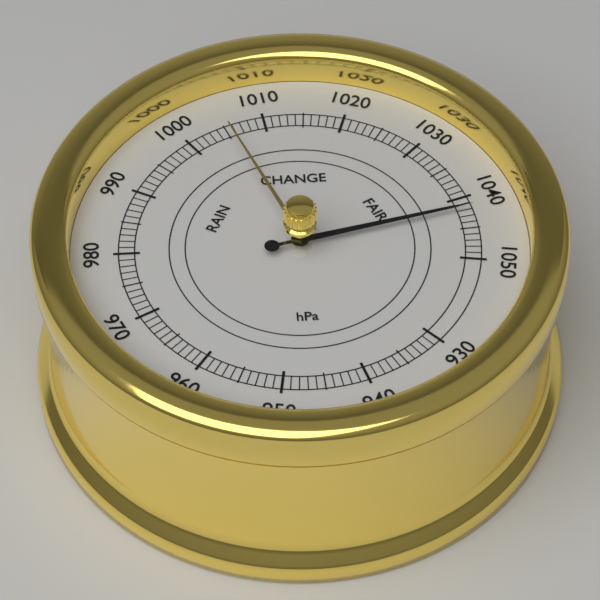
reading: 1042 hPa
